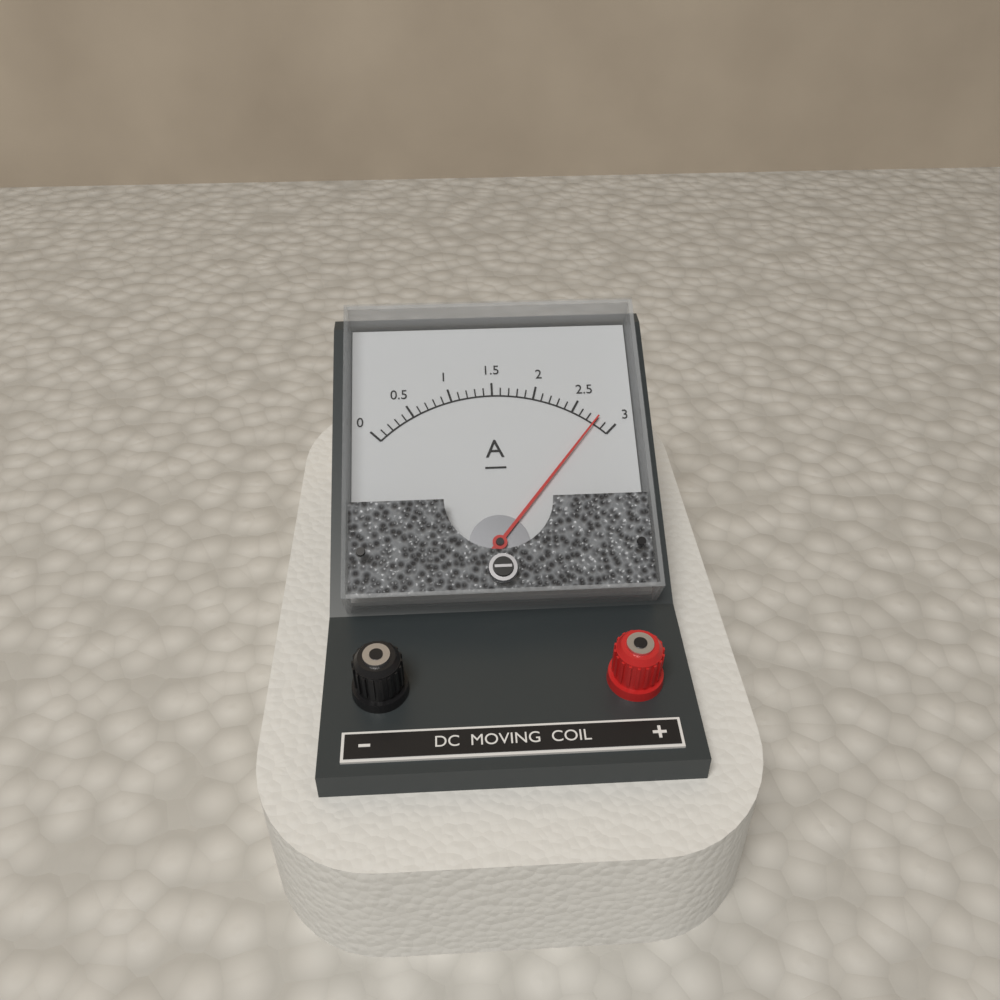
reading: 2.8 A
